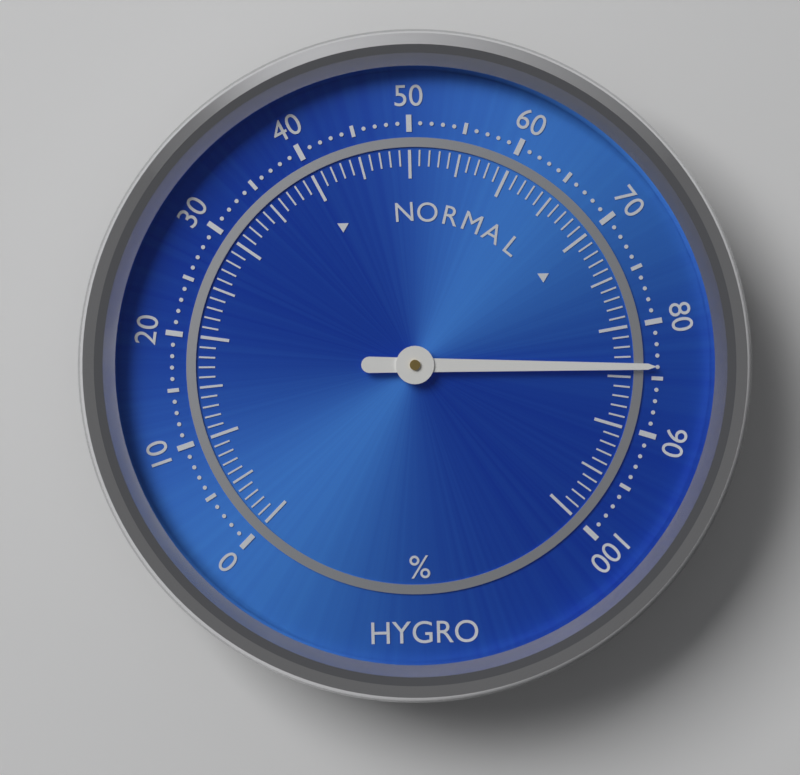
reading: 84 %
